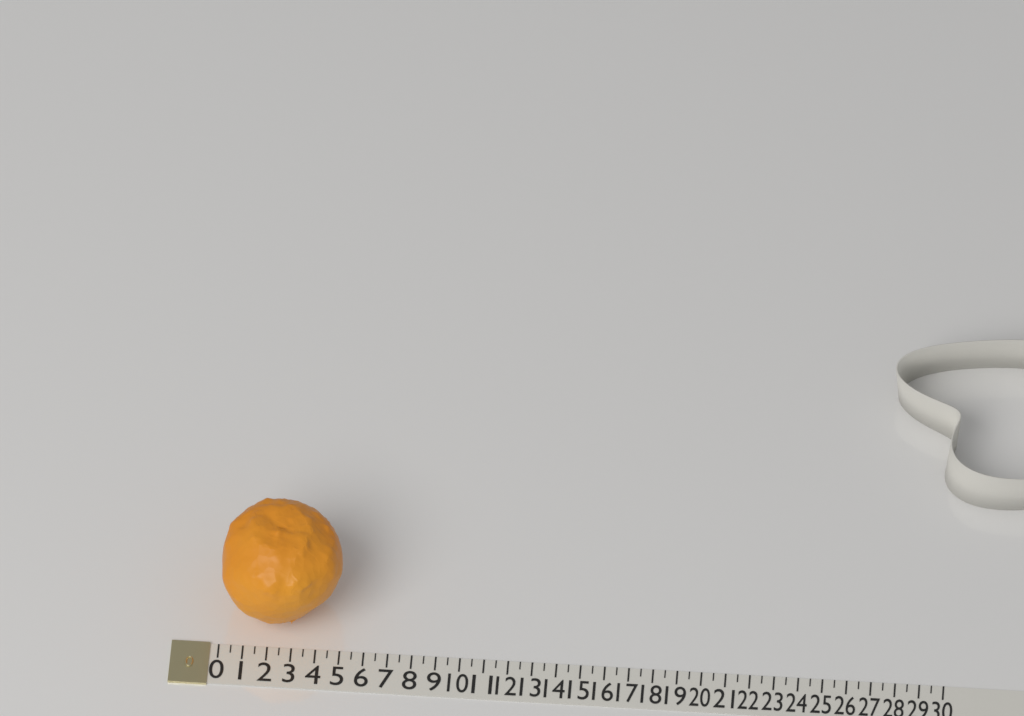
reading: 5.0 (no unit)
